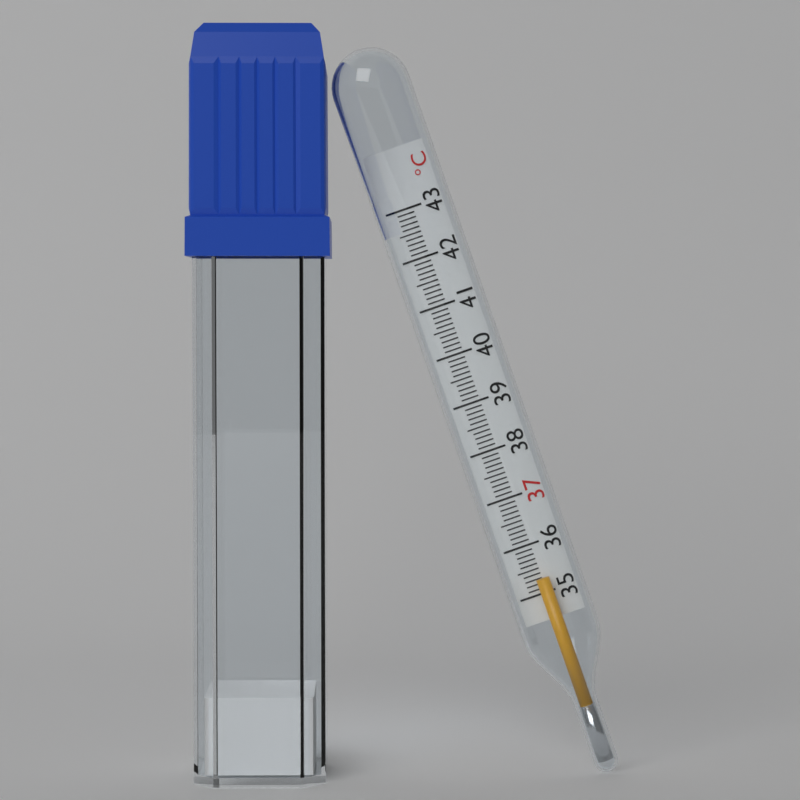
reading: 35.3 °C
